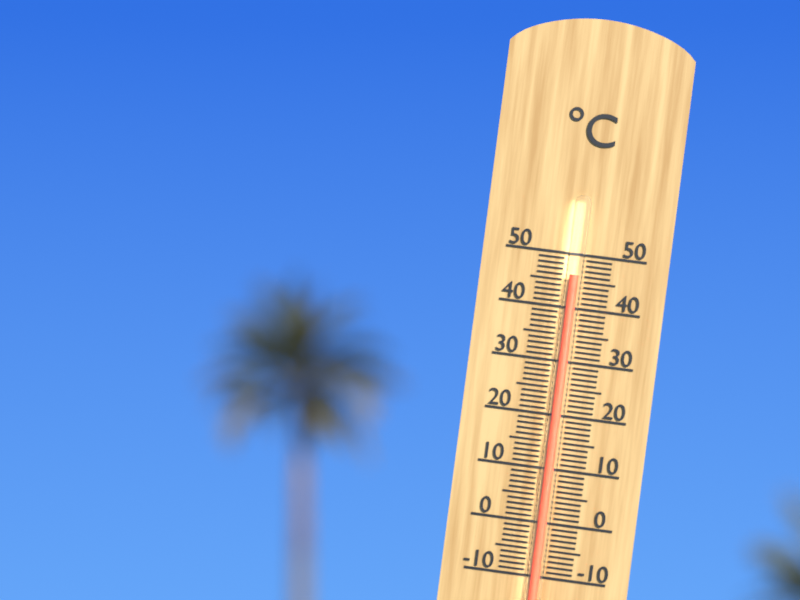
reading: 46 °C
